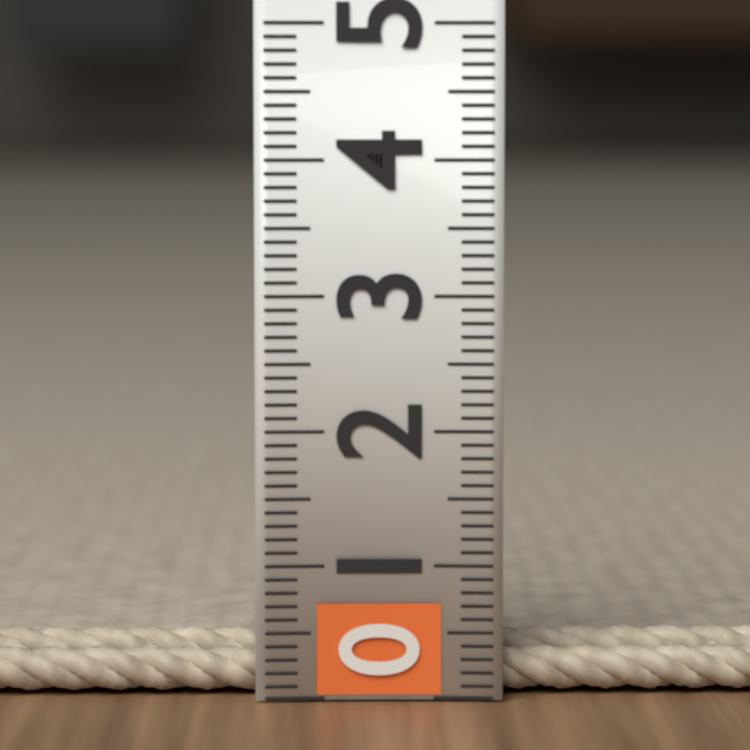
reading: 0.4 (no unit)
